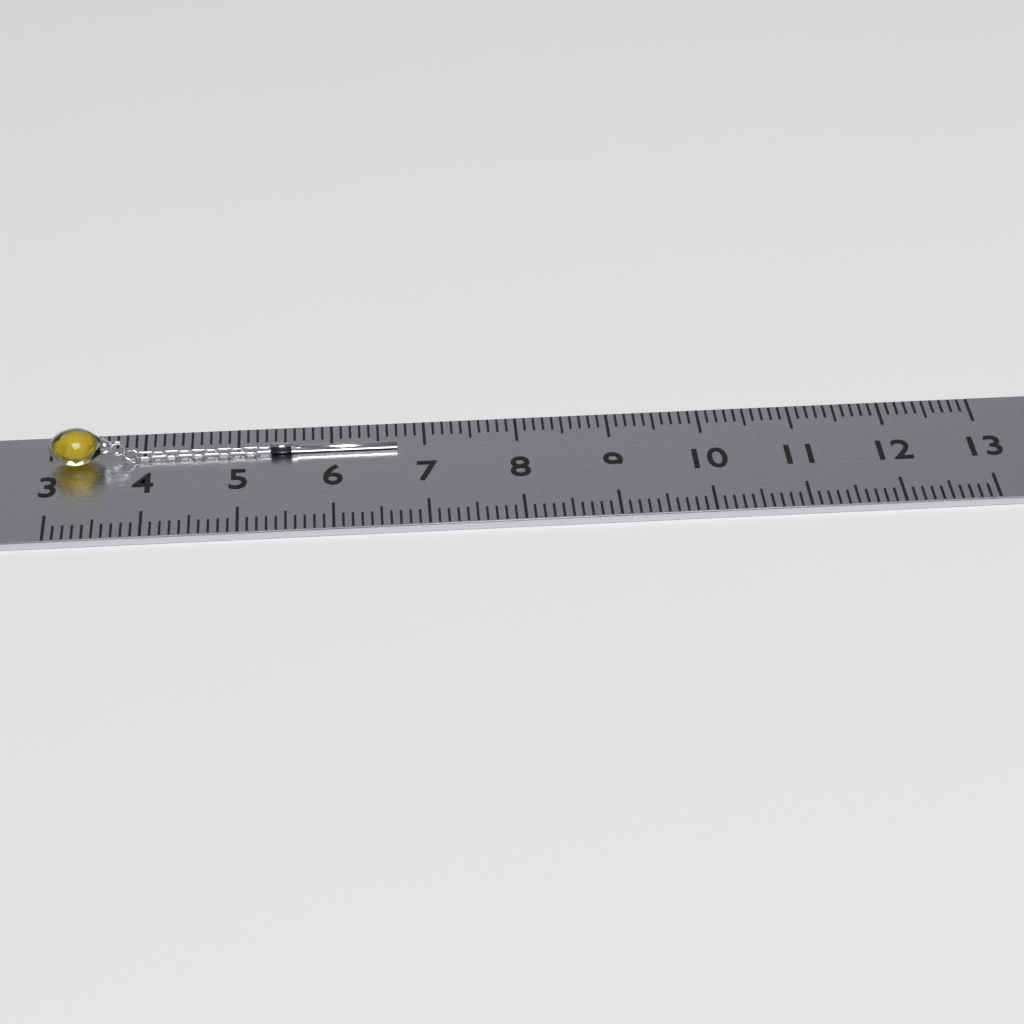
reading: 6.7 (no unit)
